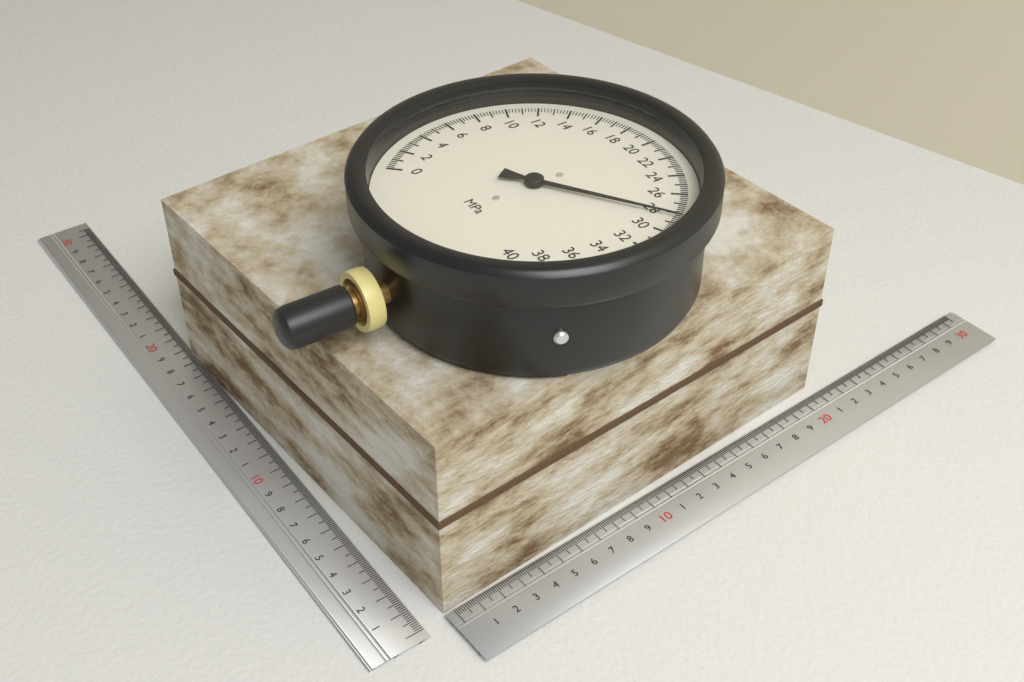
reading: 28.4 MPa
